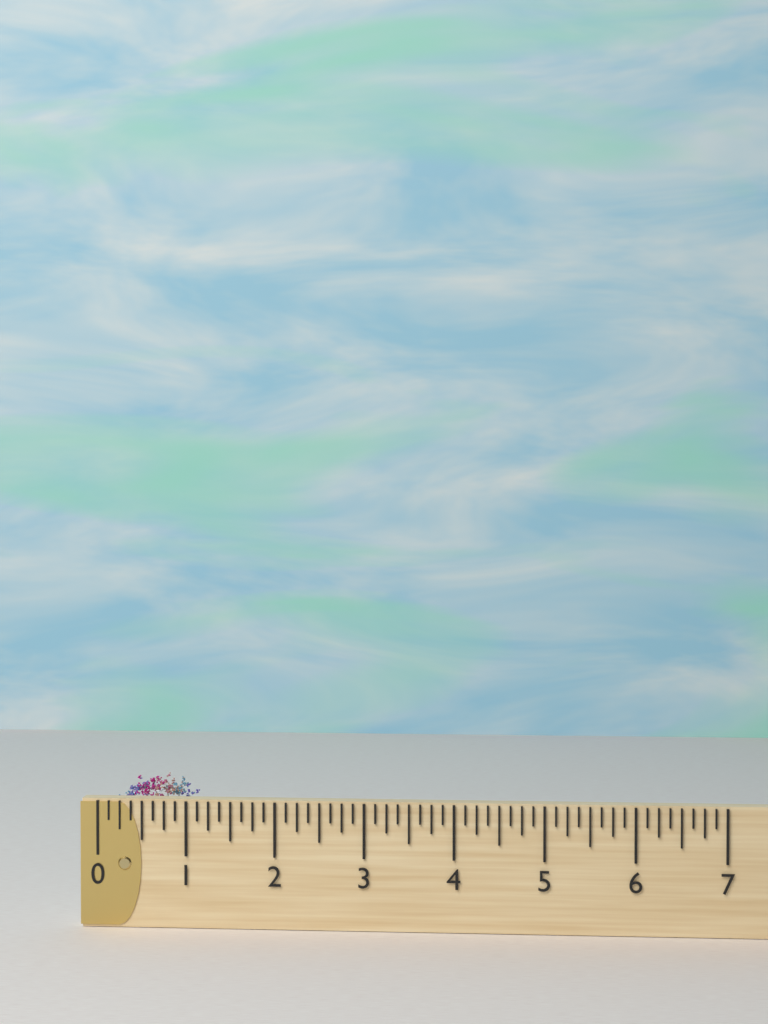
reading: 1.125 (no unit)
